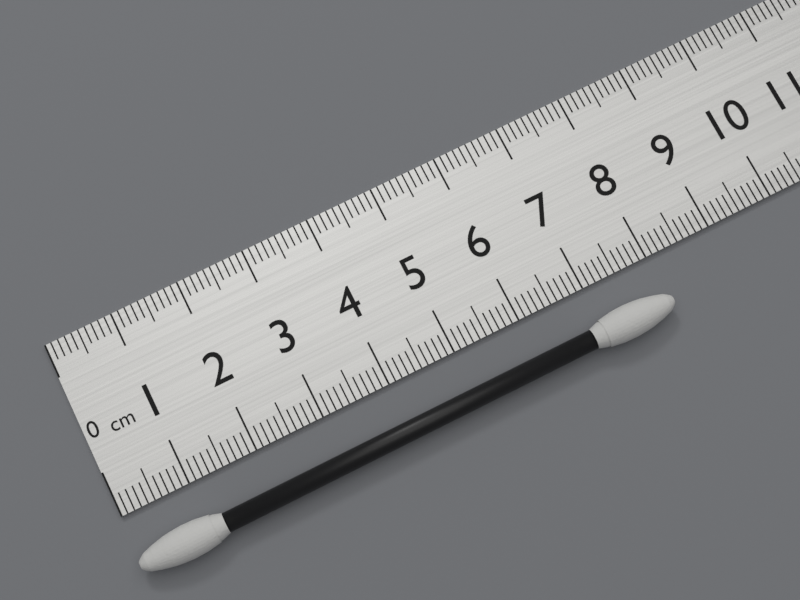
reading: 8.0 cm
